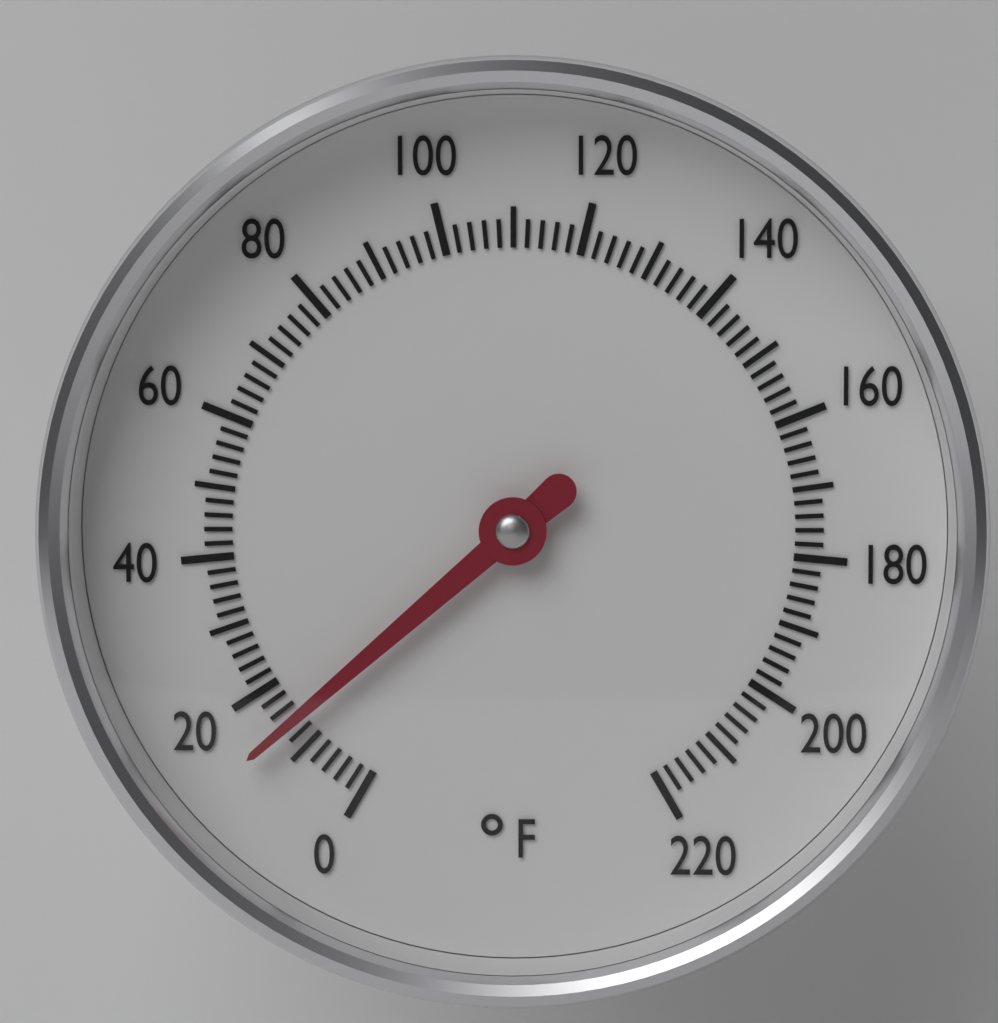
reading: 14 °F
